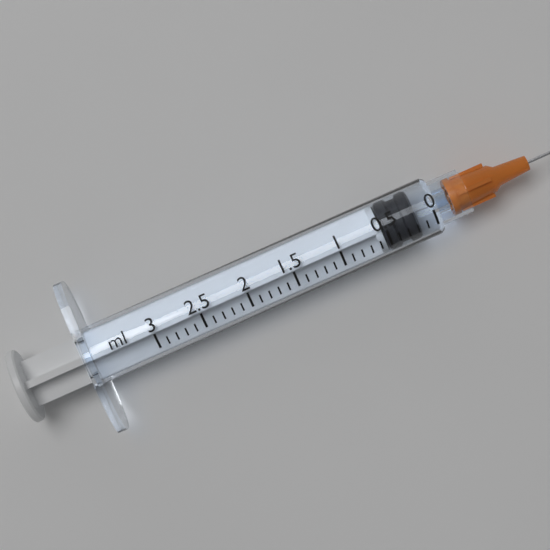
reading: 0.2 ml
